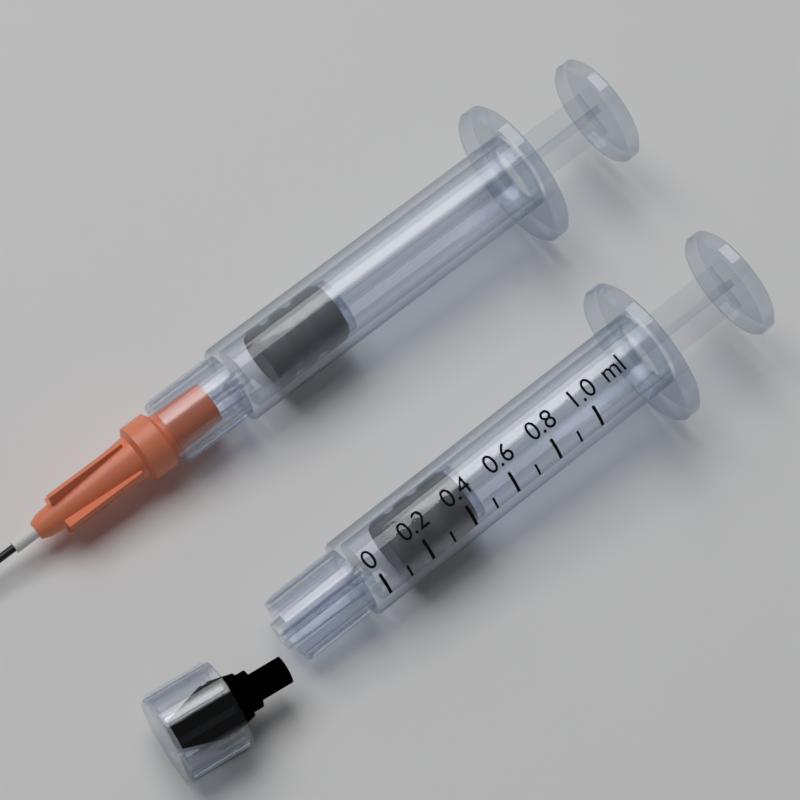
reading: 0.1 ml
